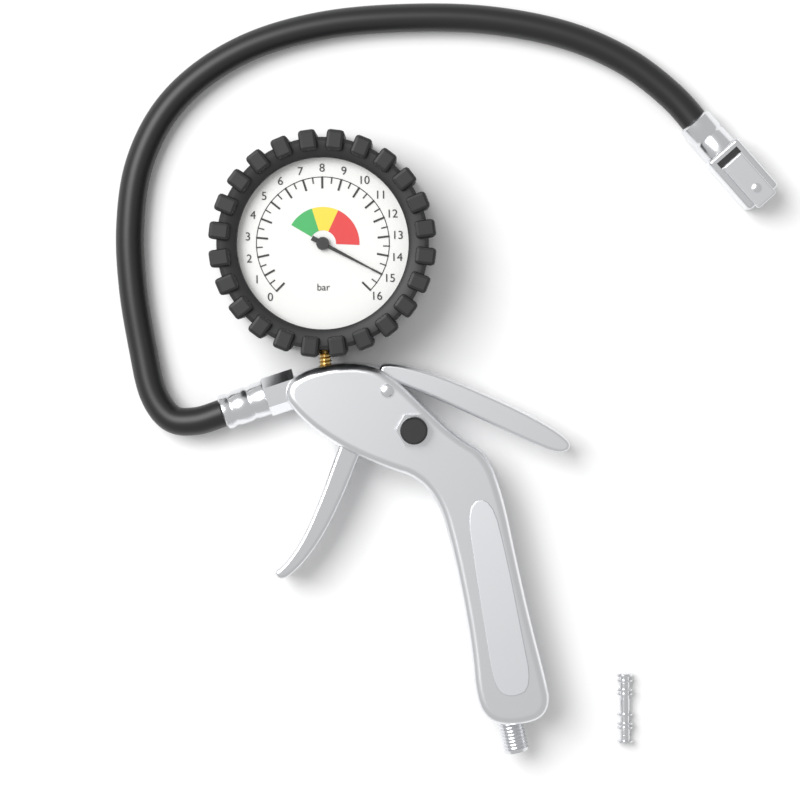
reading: 15.0 bar
